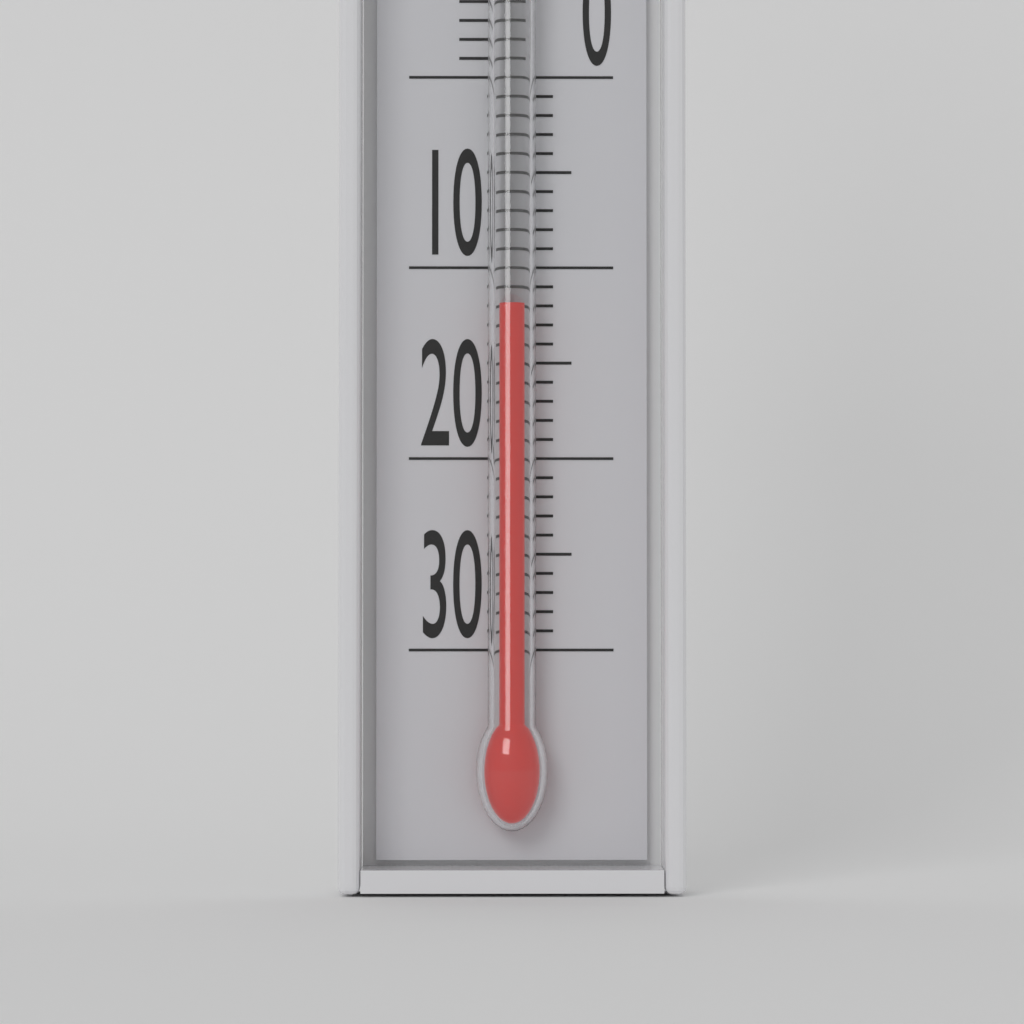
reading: -12 °C
